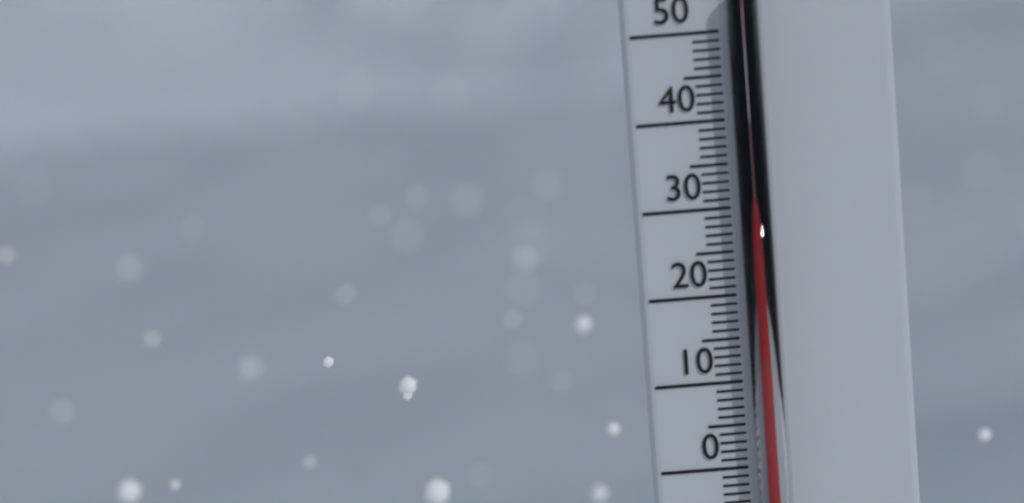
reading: 29 °C
